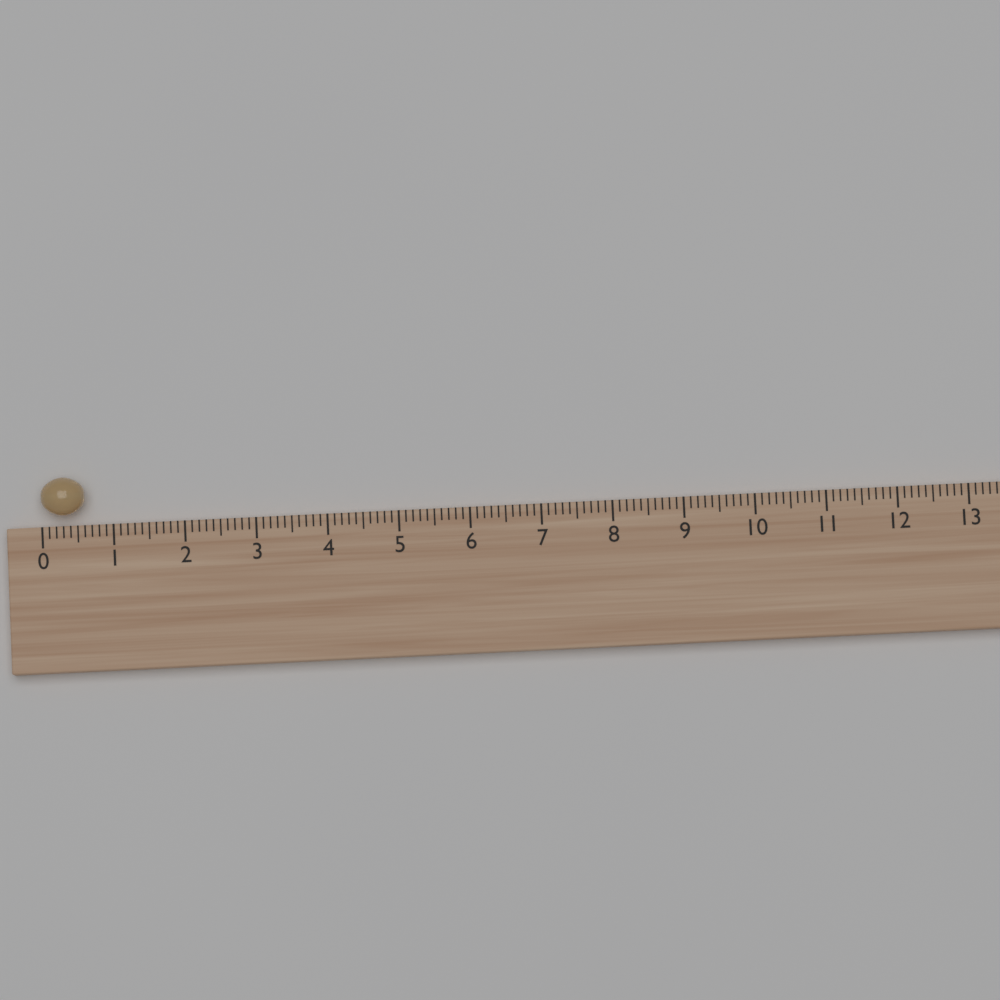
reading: 0.6 (no unit)
